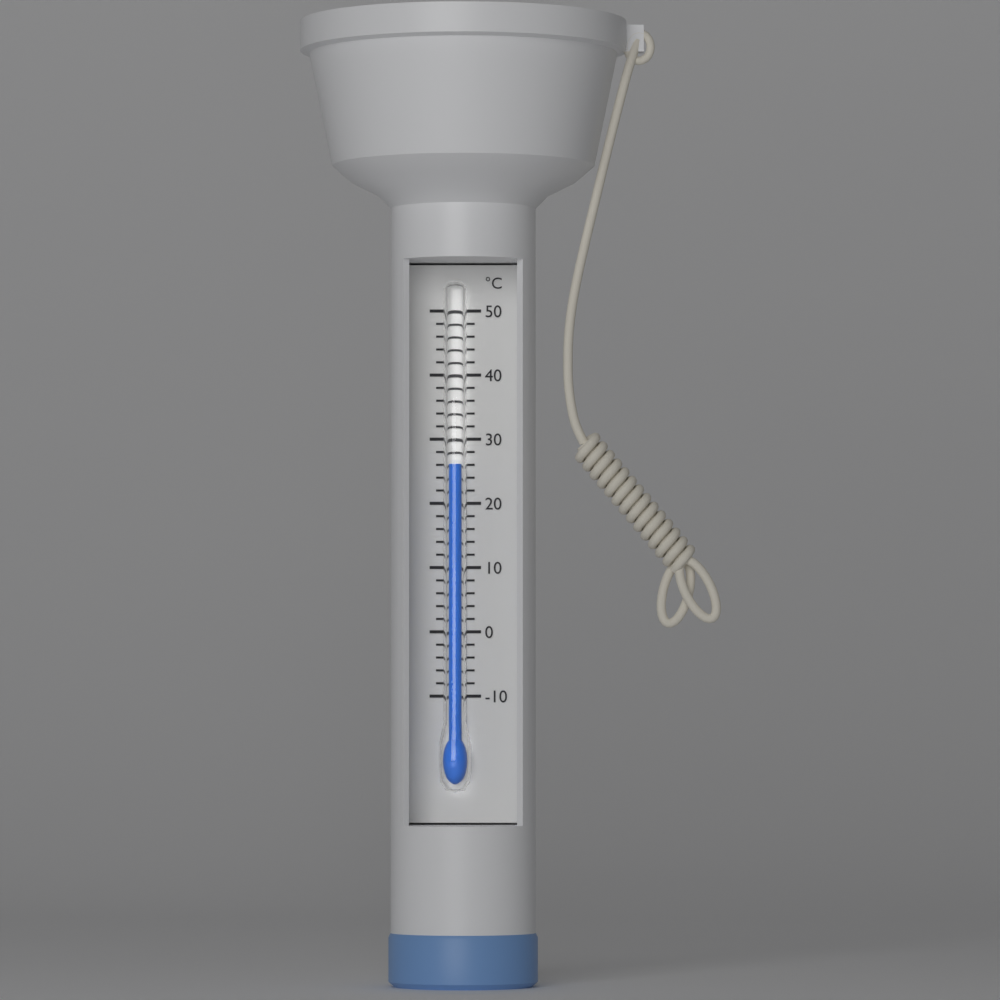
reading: 26 °C
